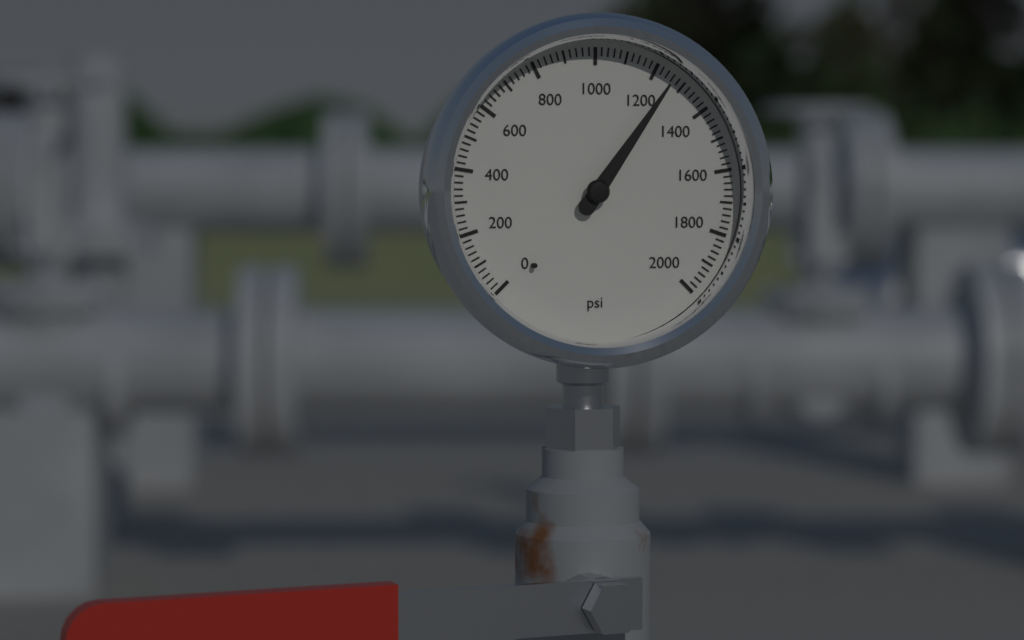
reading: 1260 psi
